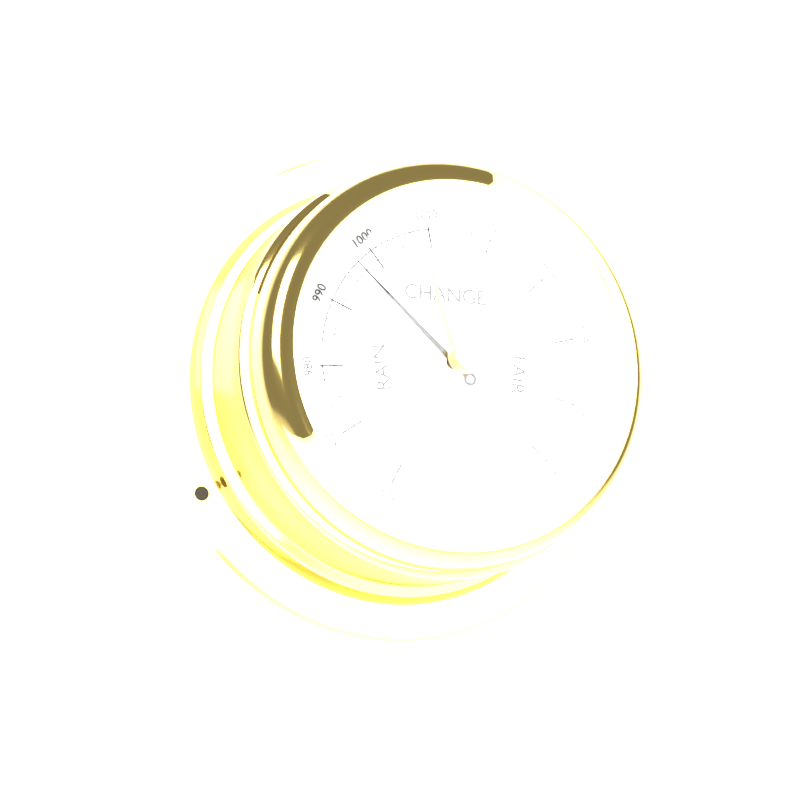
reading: 997 mbar
